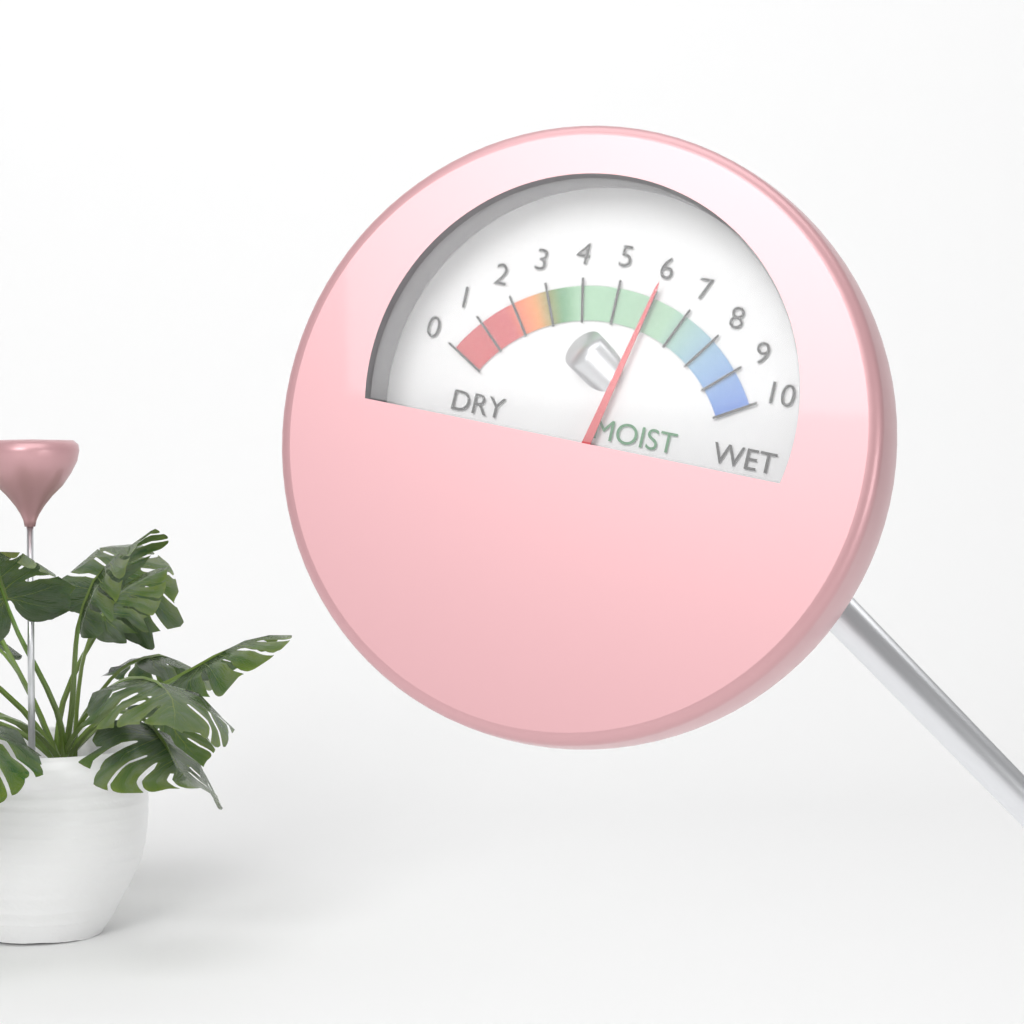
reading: 6 (no unit)
